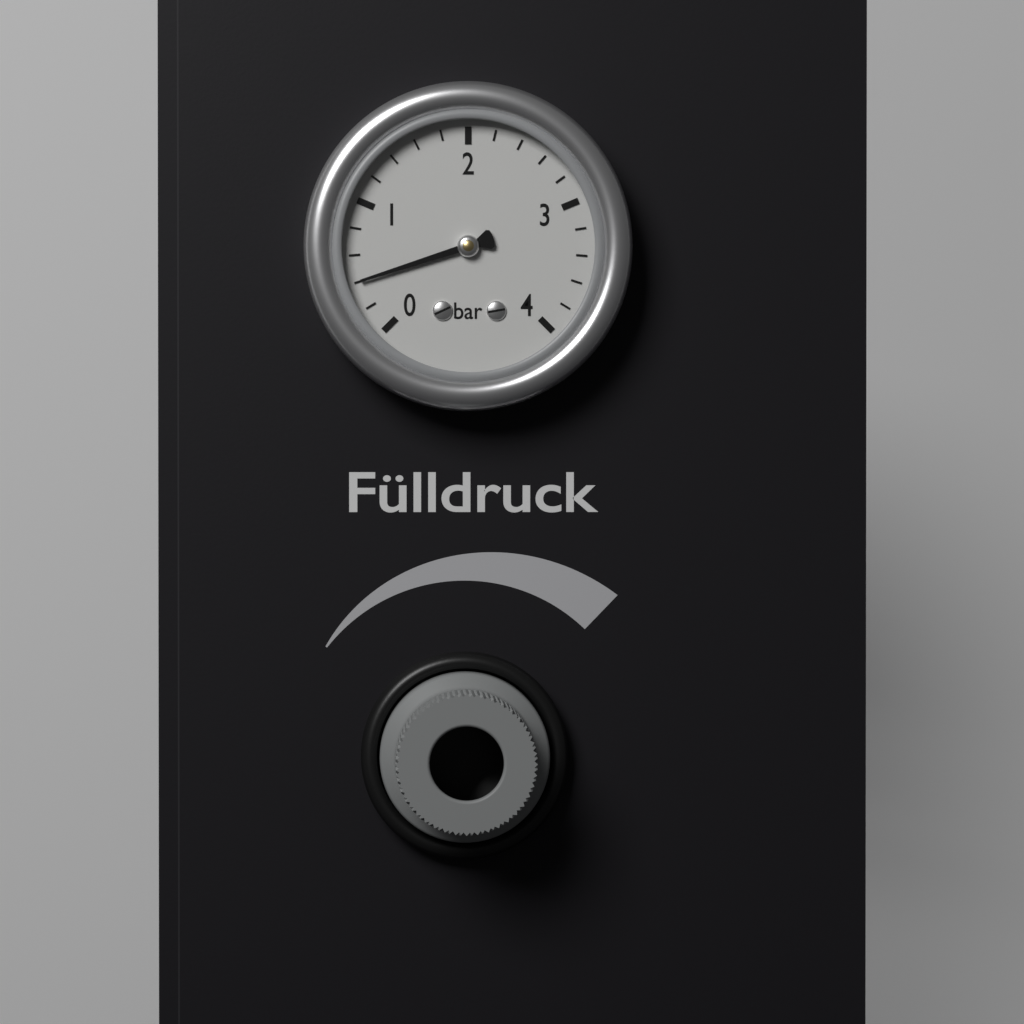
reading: 0.4 bar
